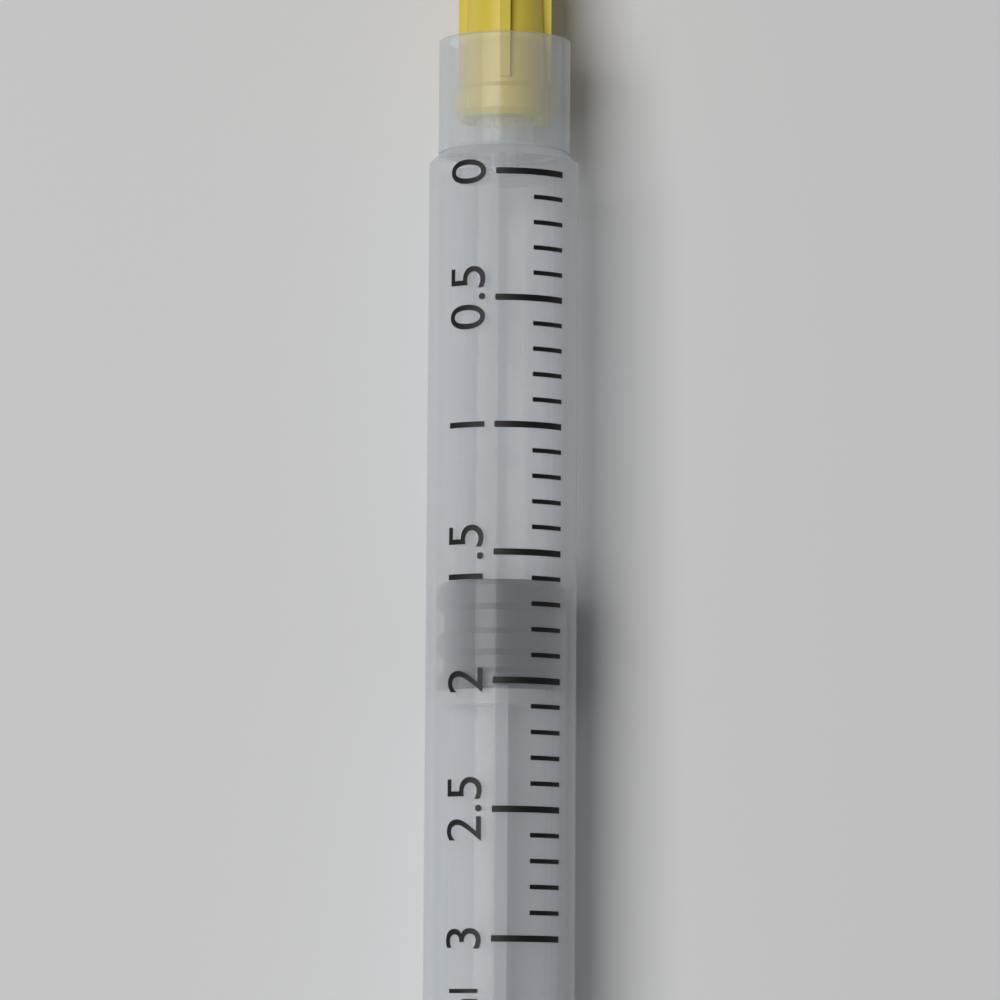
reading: 1.6 ml
